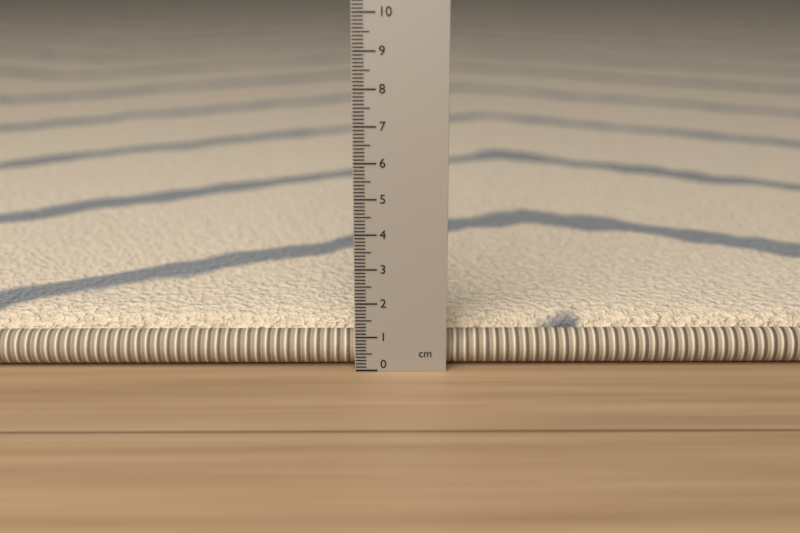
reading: 1.3 cm
